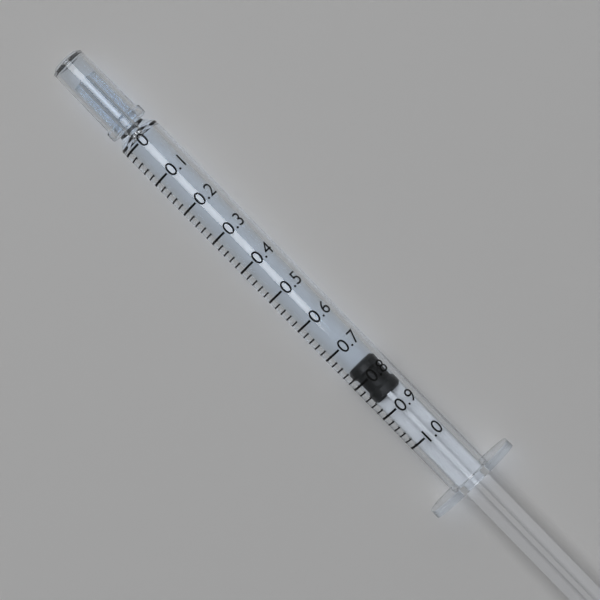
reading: 0.76 (no unit)
